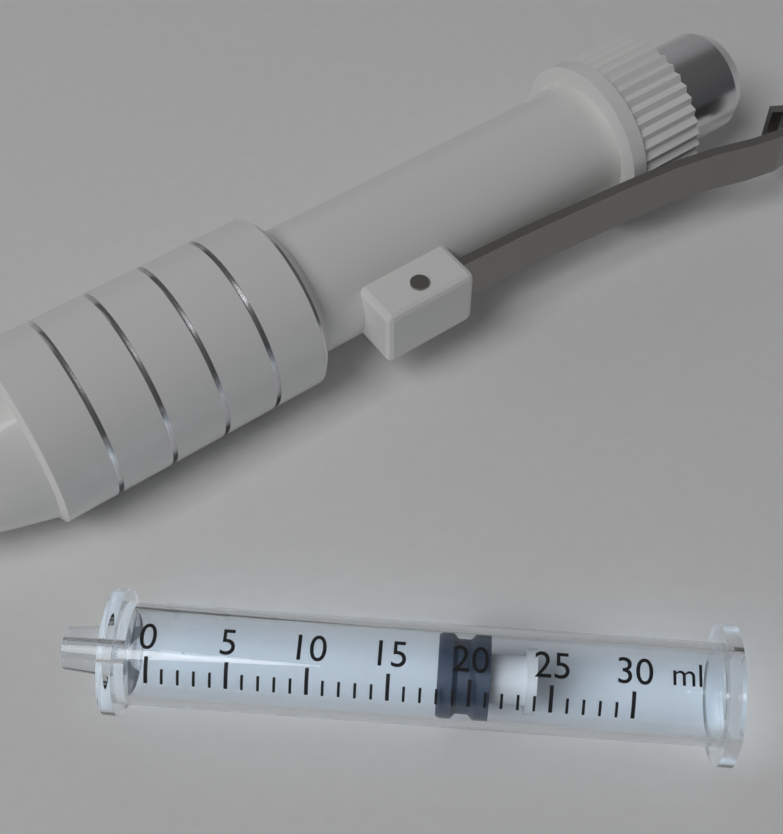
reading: 18 ml
